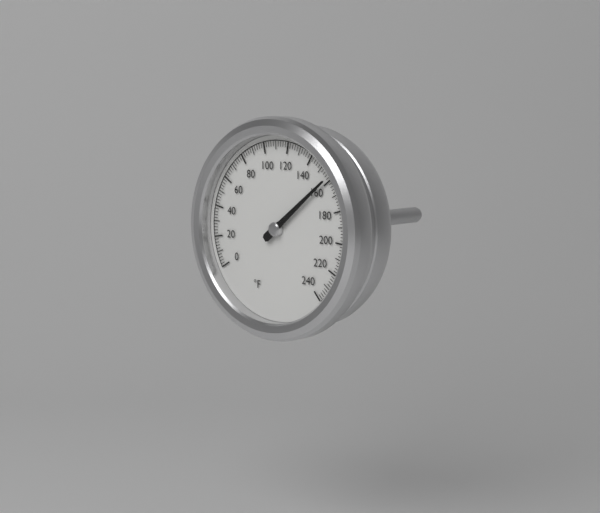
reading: 158 °F
